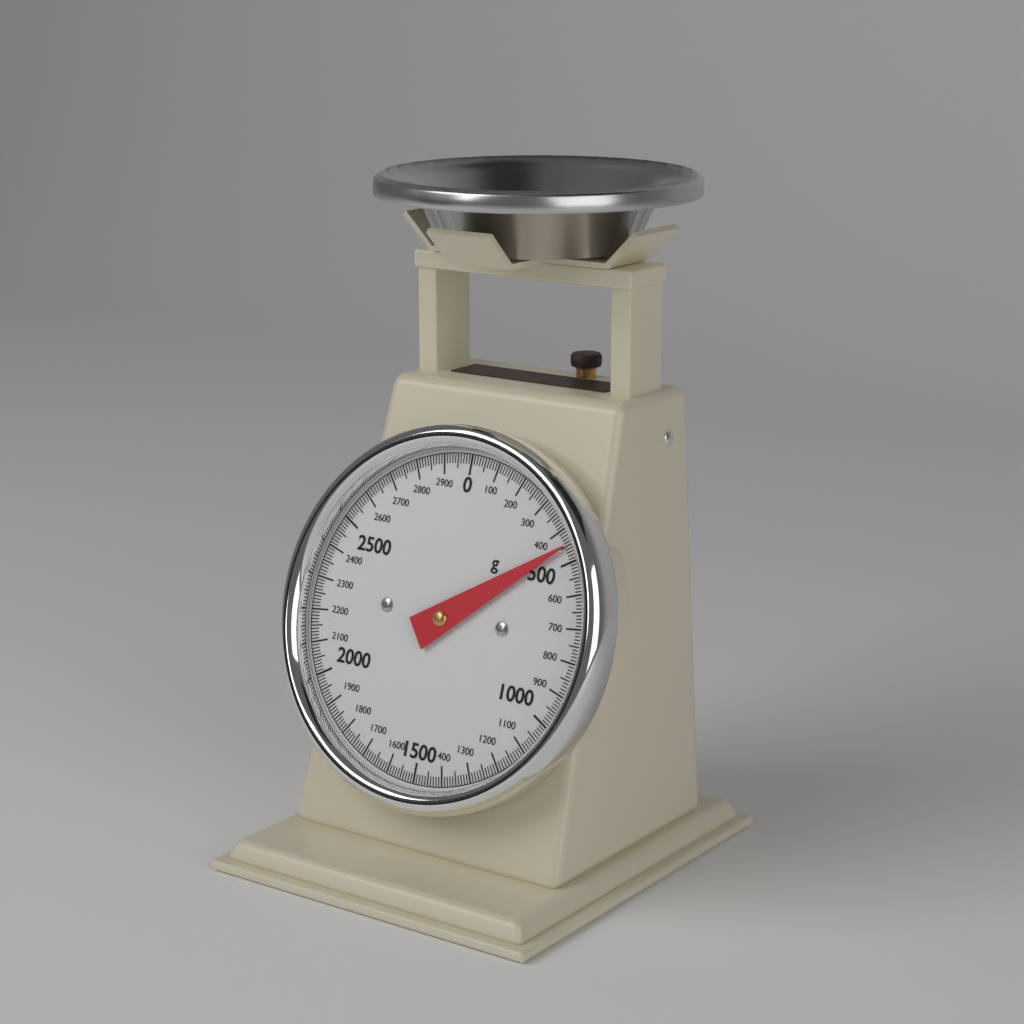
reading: 450 g
